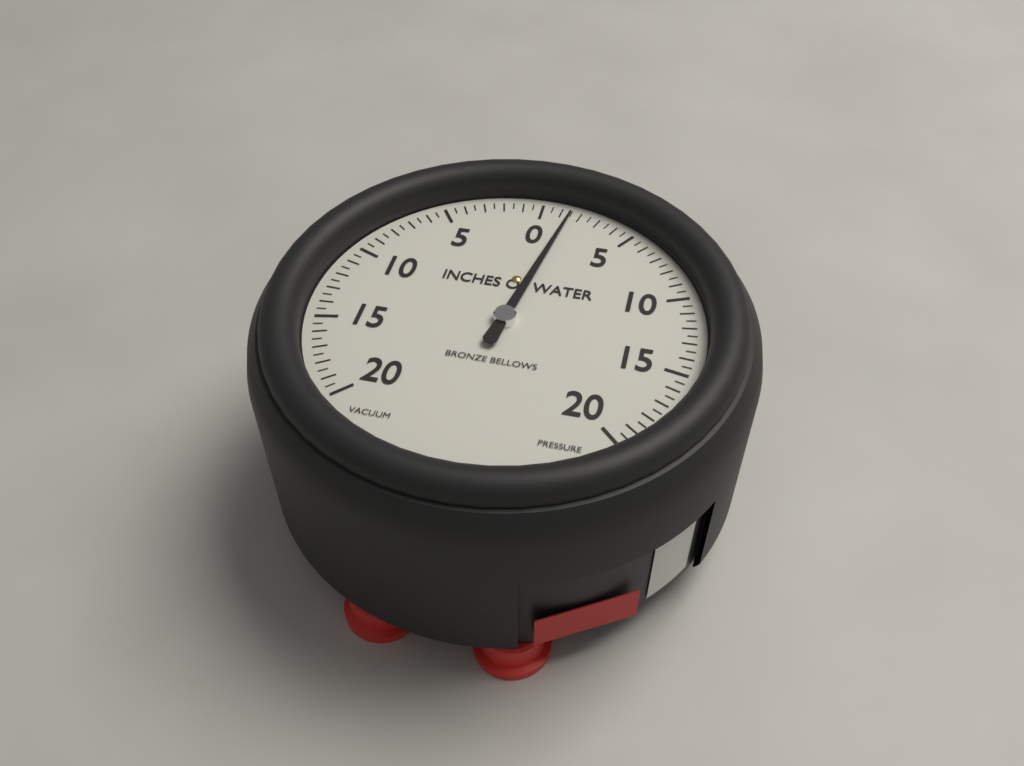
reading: 1.5 inches of water
